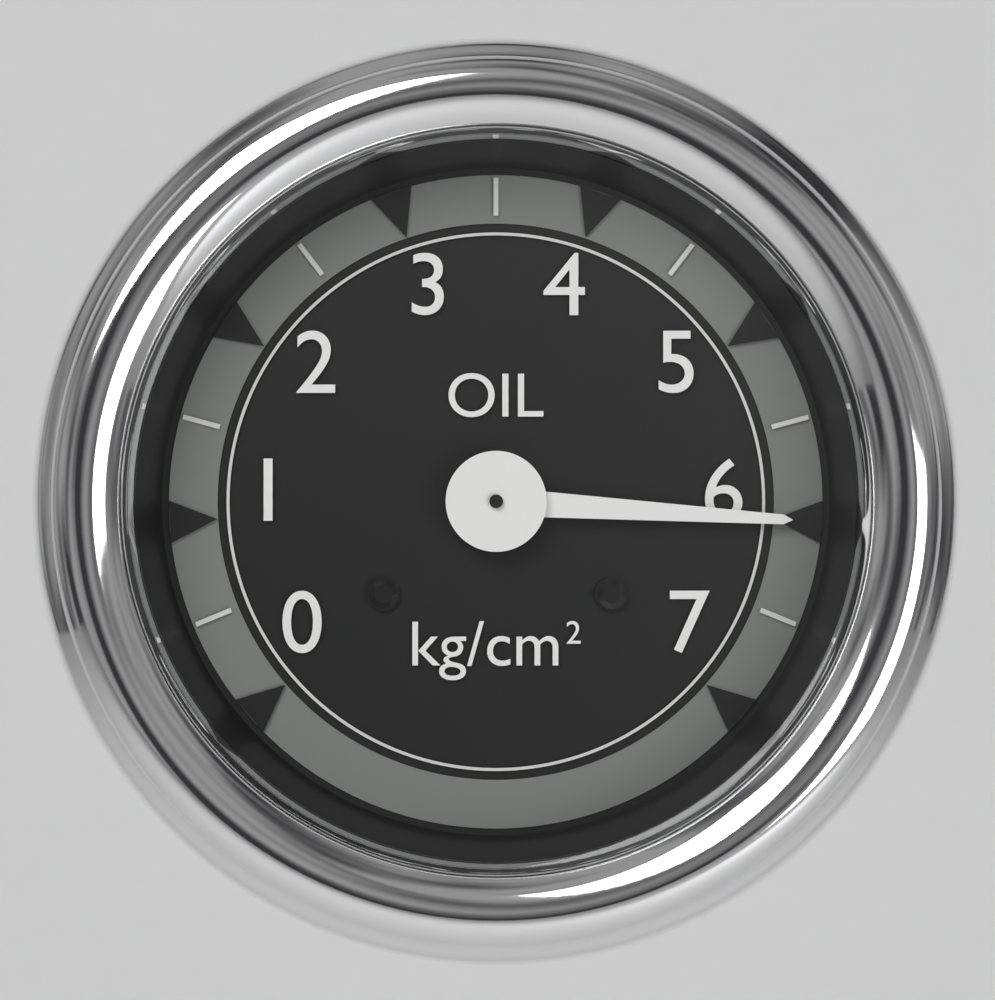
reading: 6.0 kg/cm²
